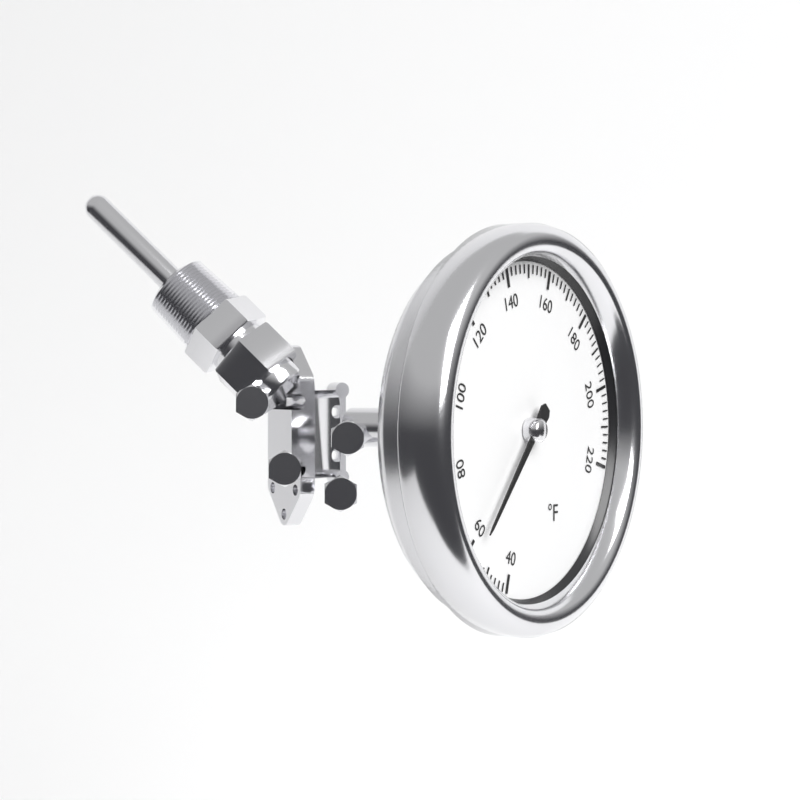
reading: 58 °F
